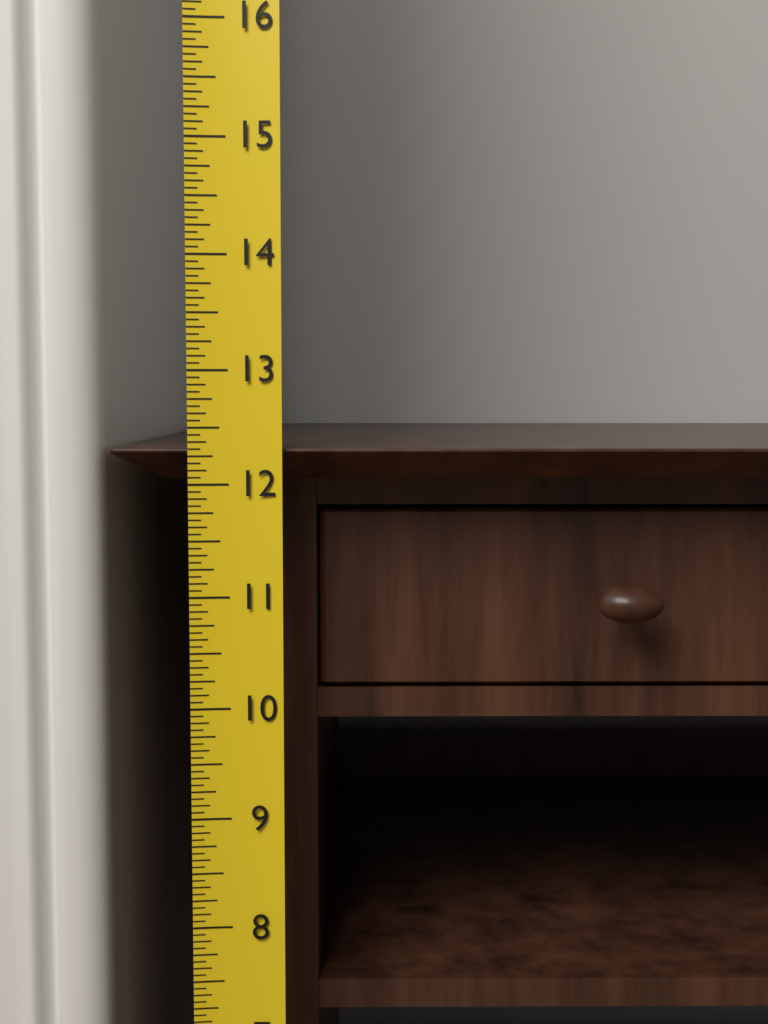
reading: 12.3125 (no unit)
